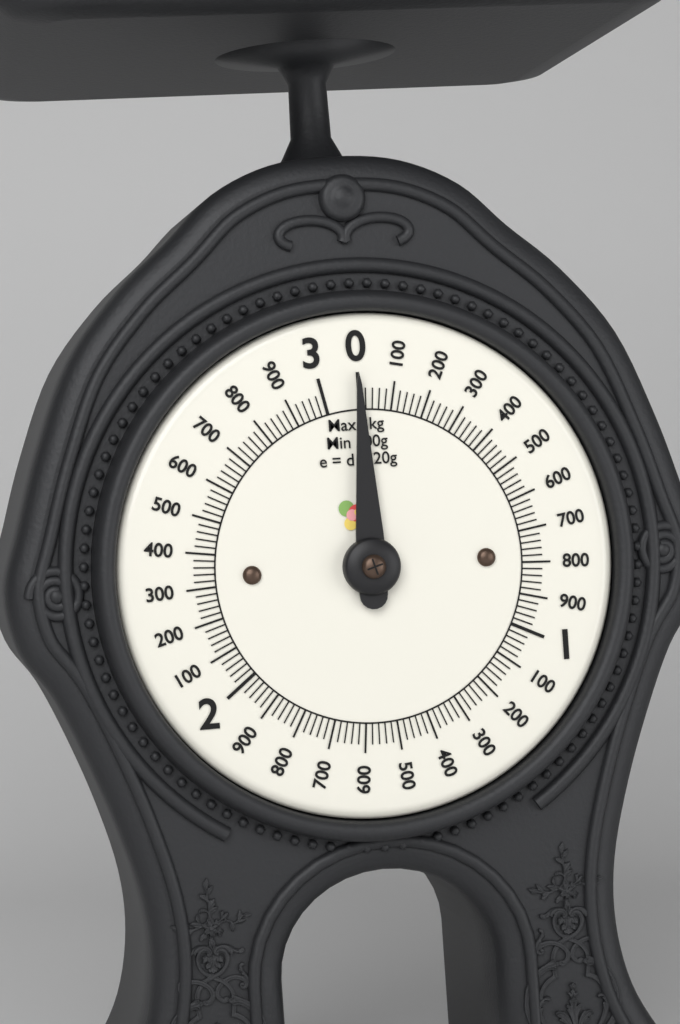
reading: 0.00 kg
